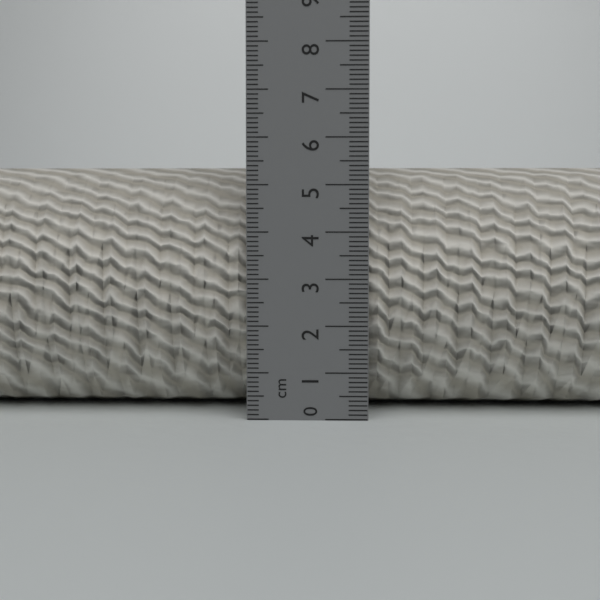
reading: 5.4 cm
